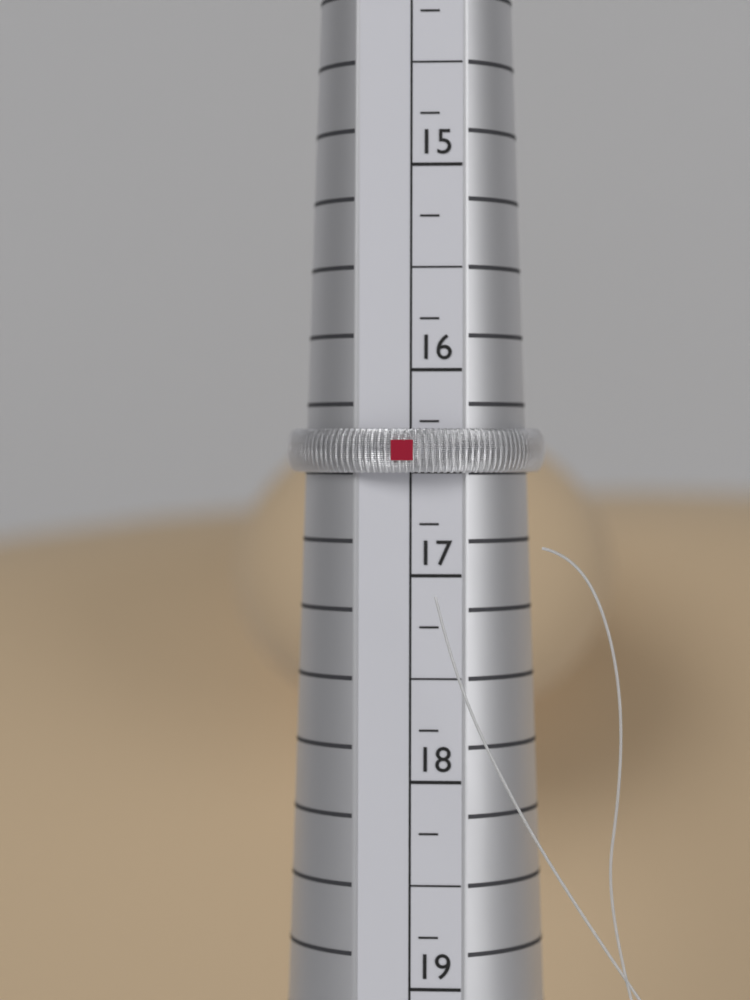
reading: 16.50 (no unit)
